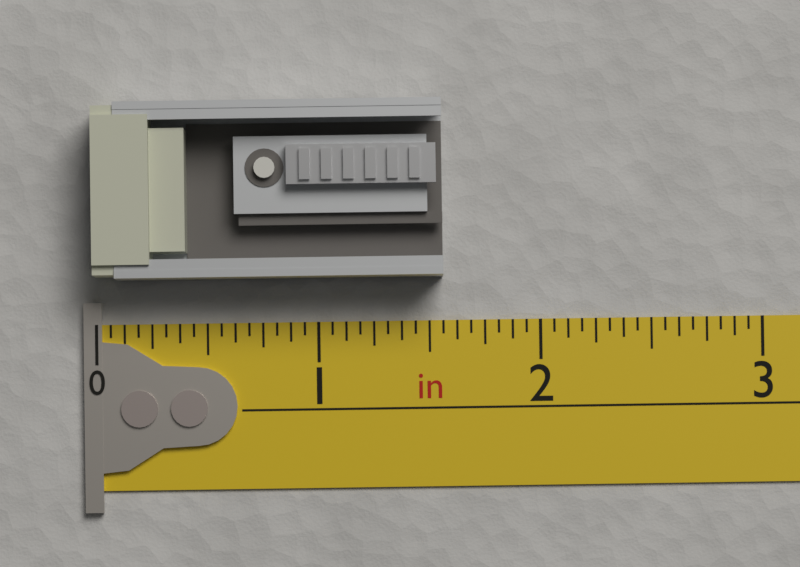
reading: 1.5625 in
